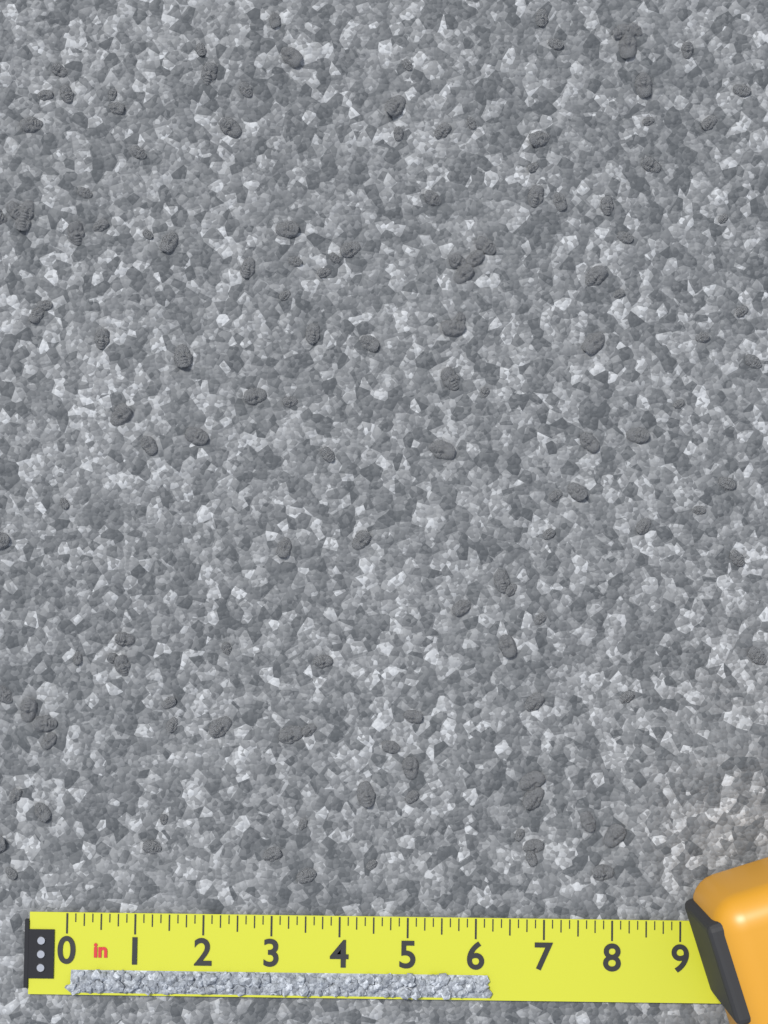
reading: 6.250 in
